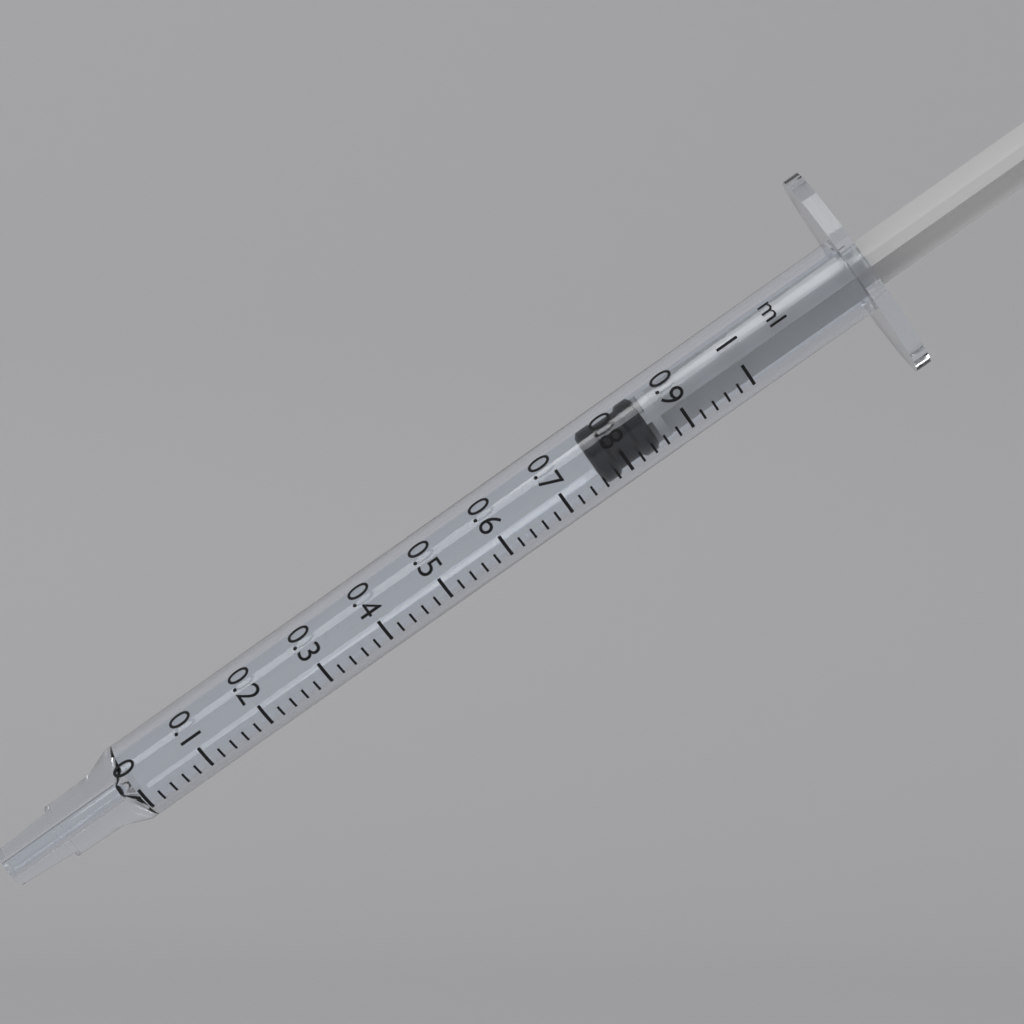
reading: 0.76 ml
